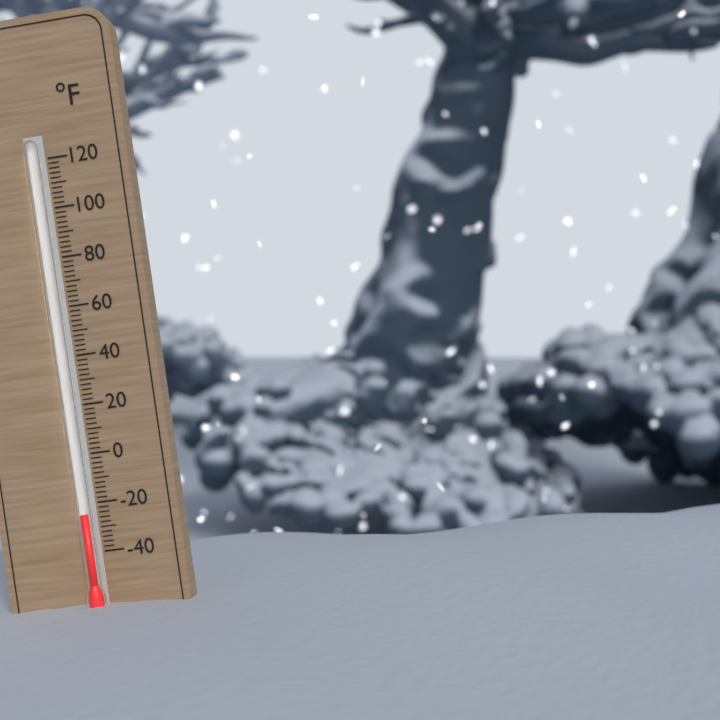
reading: -24 °F
